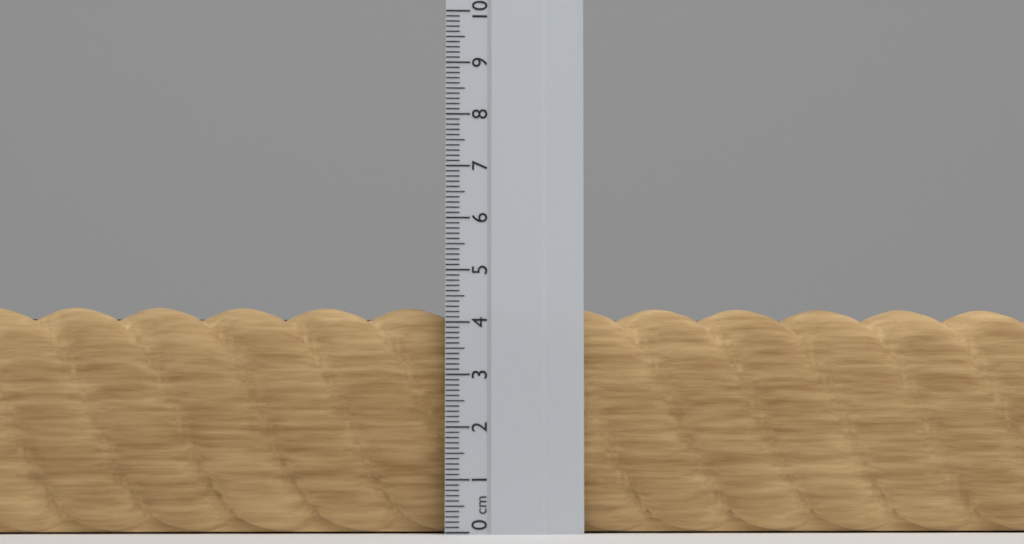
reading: 4.3 cm
